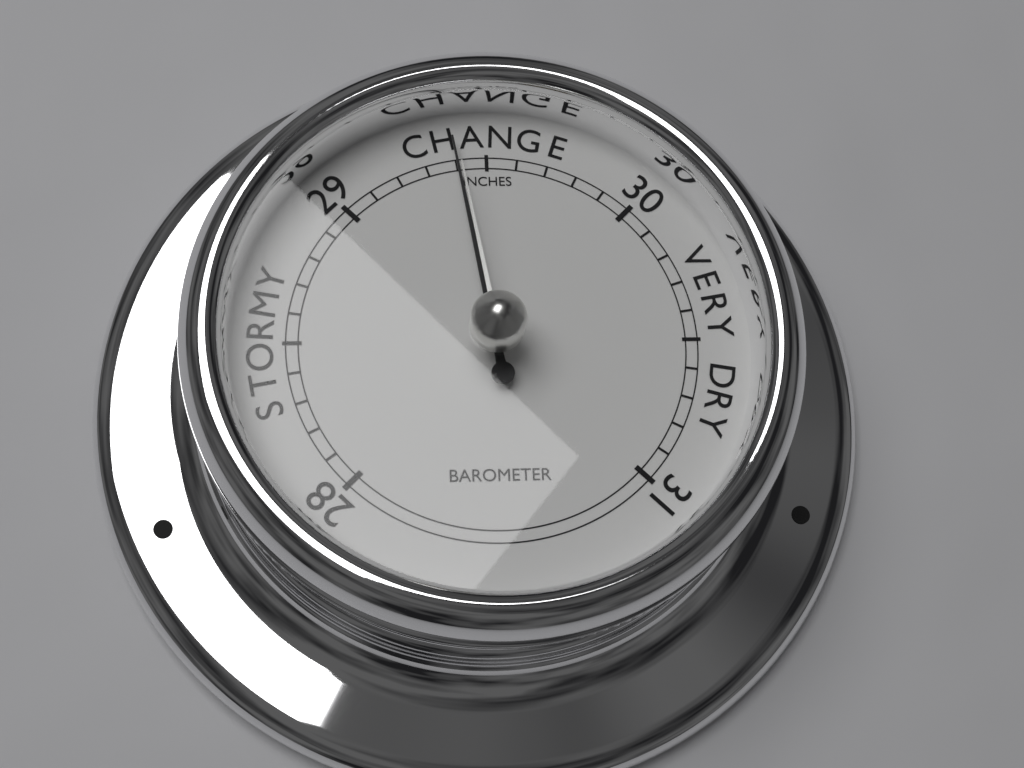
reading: 29.4 inHg
